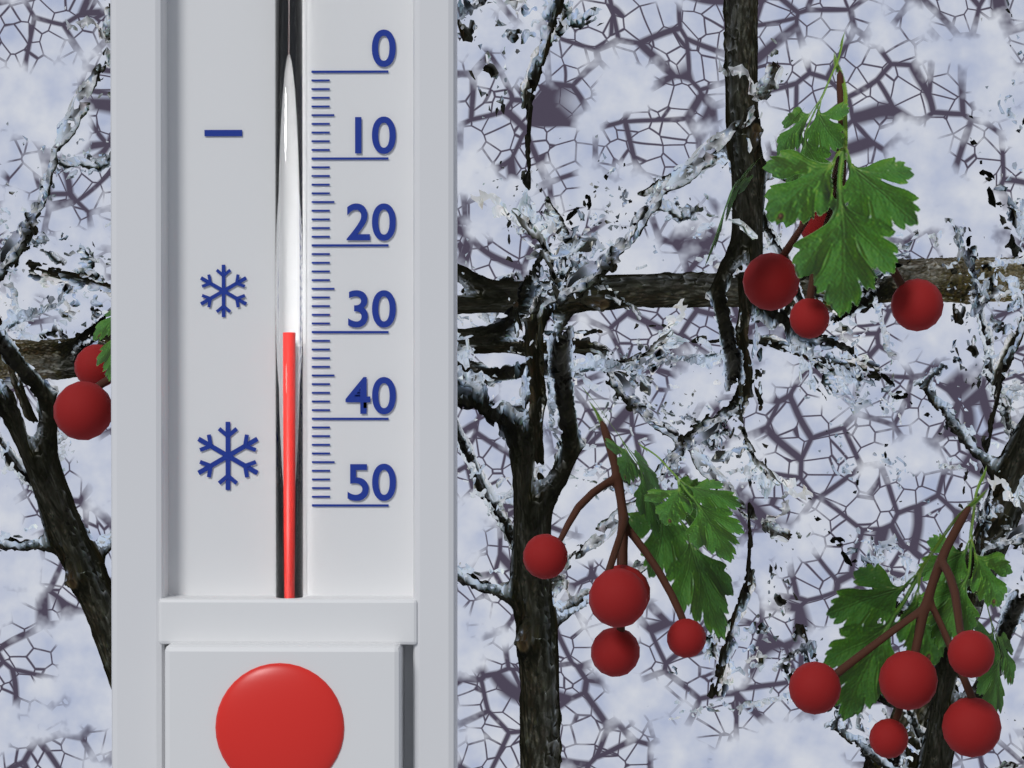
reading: 30 (no unit)
